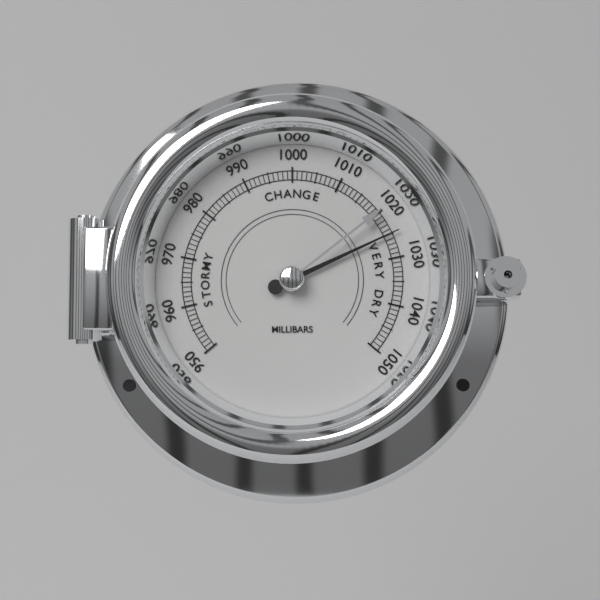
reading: 1025 mbar
